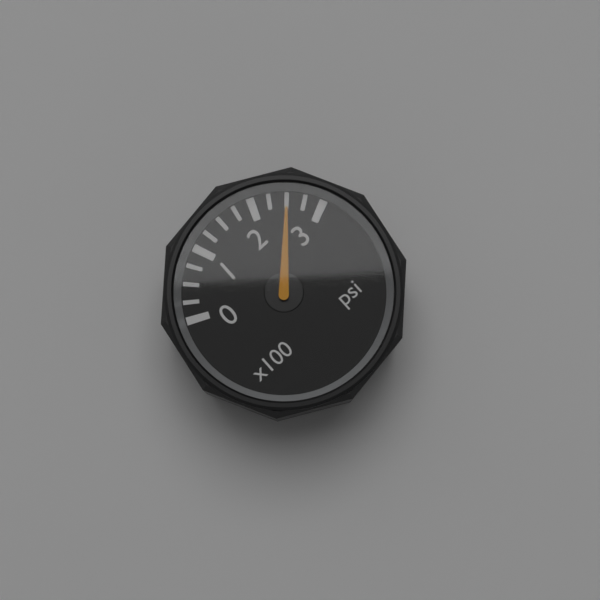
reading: 250 psi
